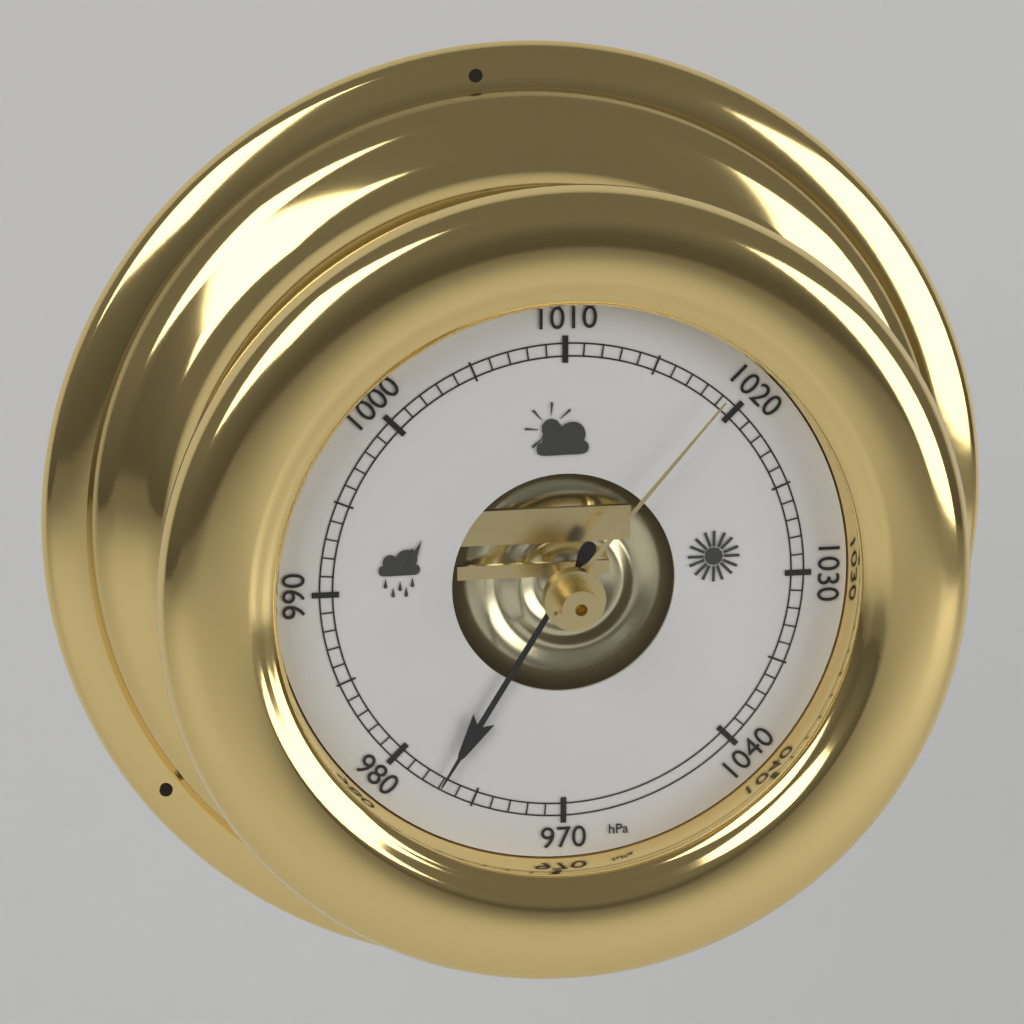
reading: 977 hPa
